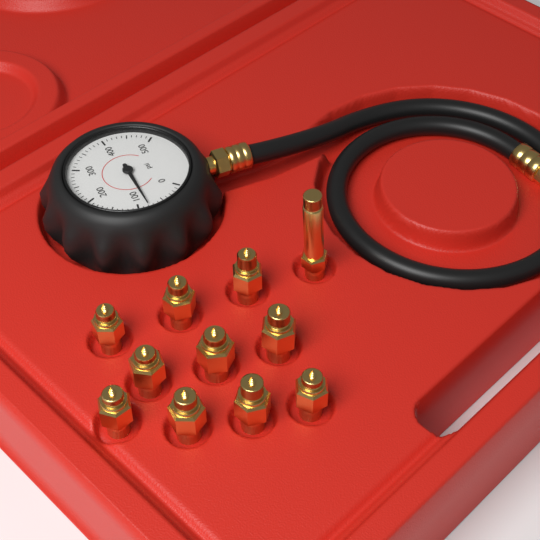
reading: 80 psi
